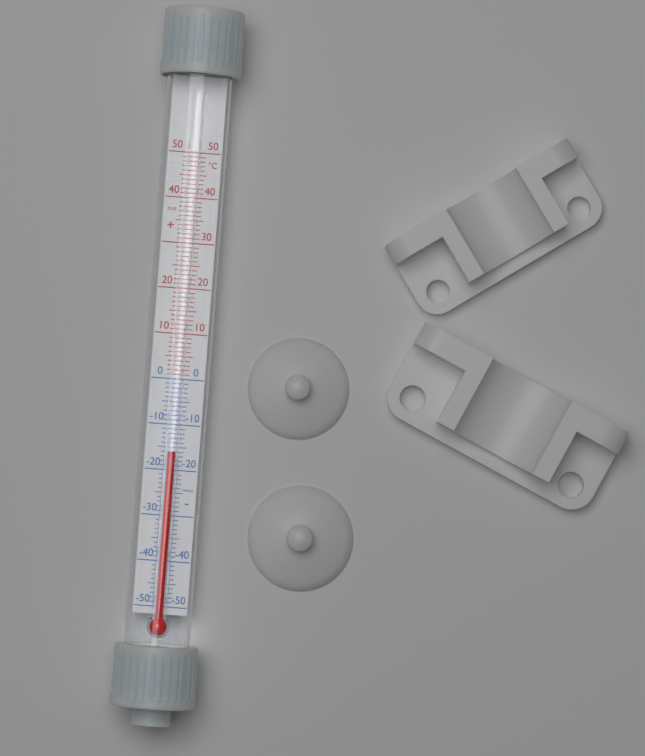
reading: -16 °C
